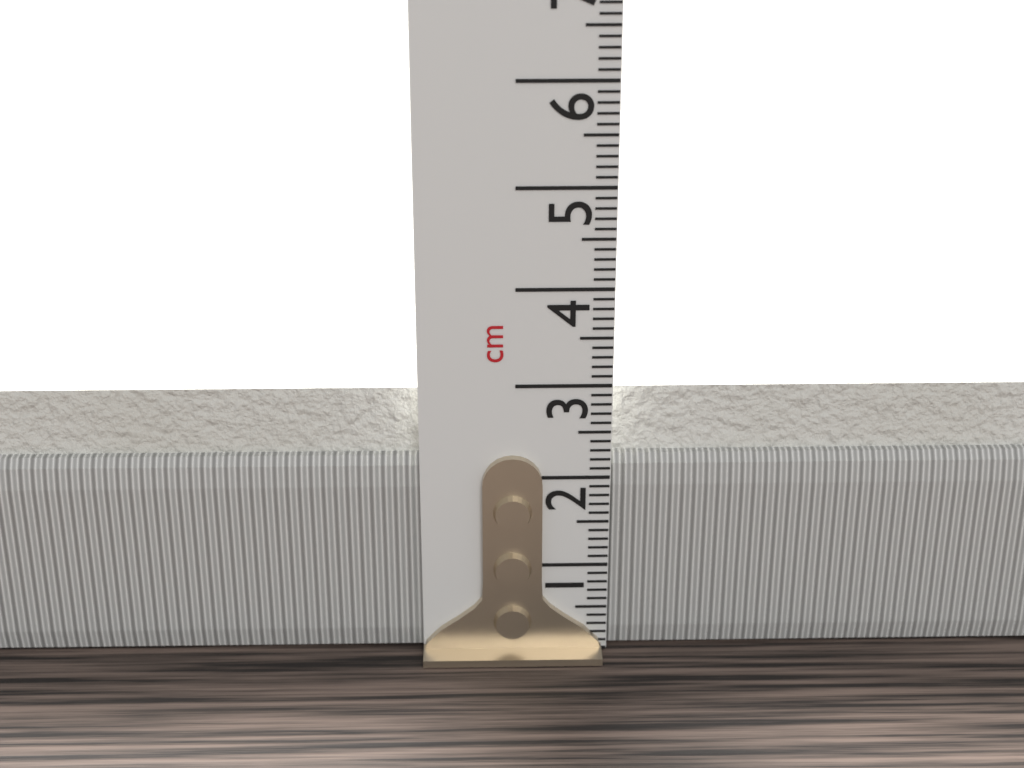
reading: 2.9 cm
